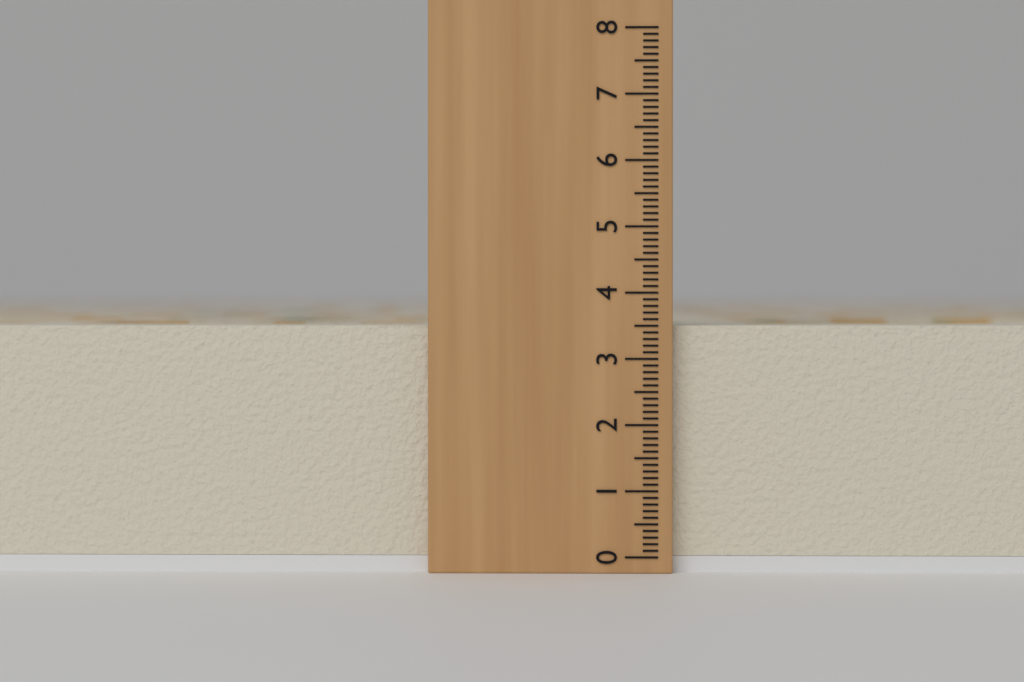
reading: 3.5 (no unit)
